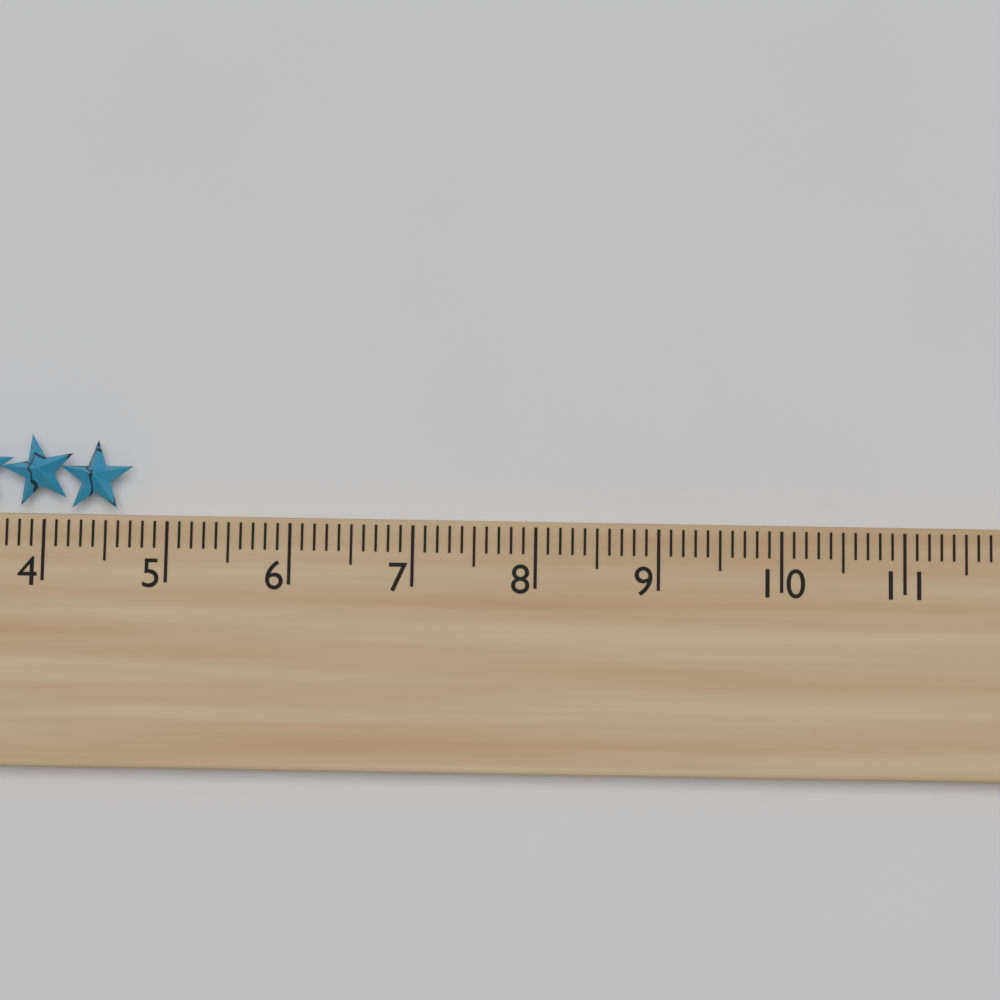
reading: 4.7 cm
